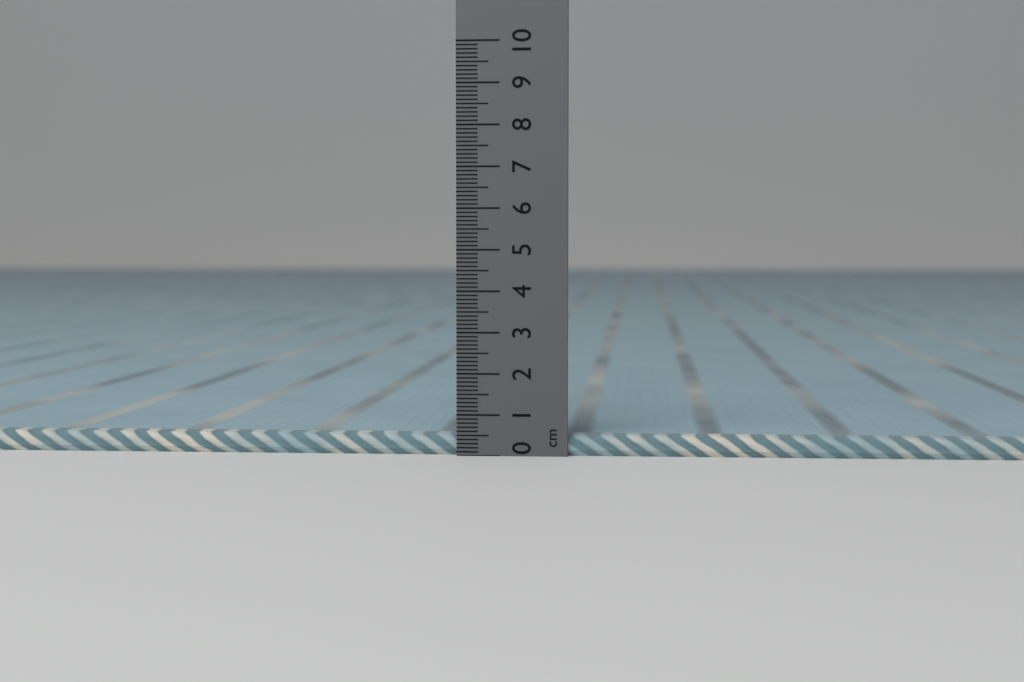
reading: 0.5 cm
